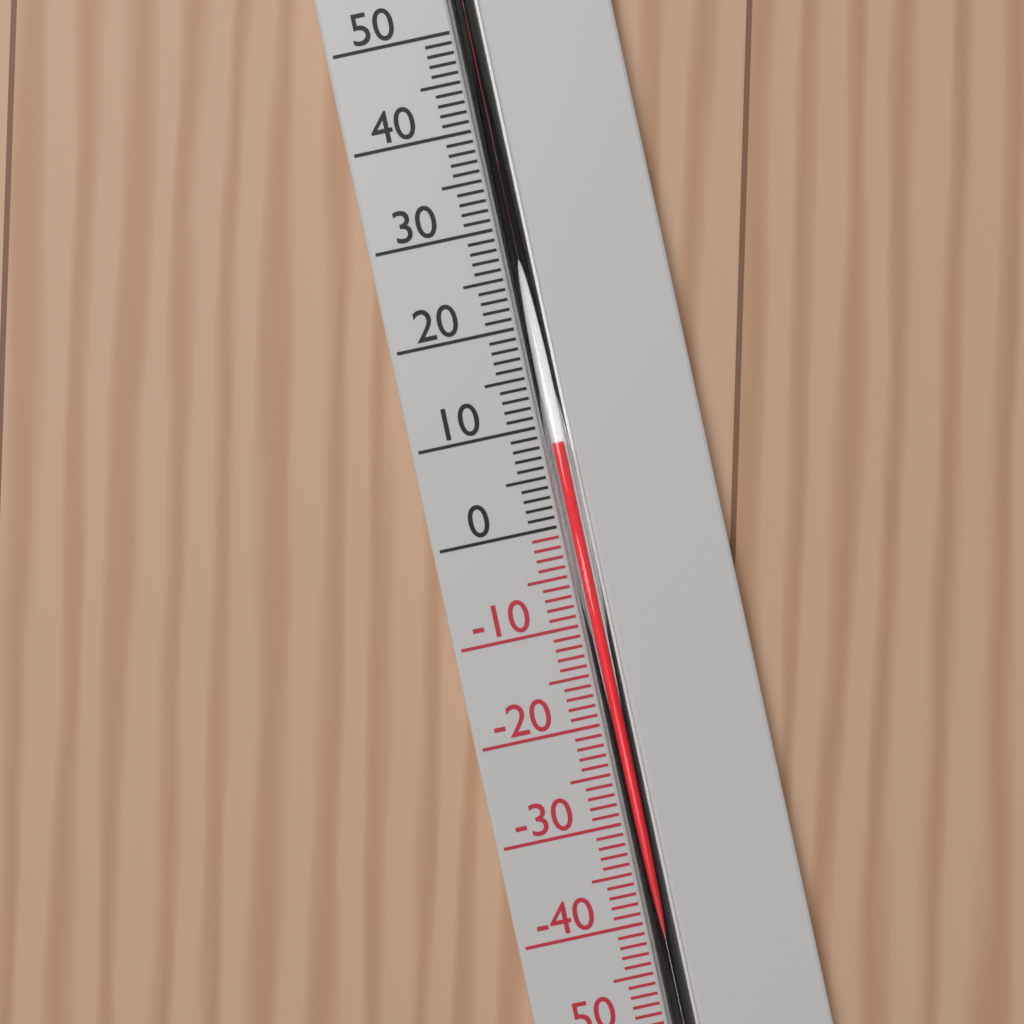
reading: 8 °C
